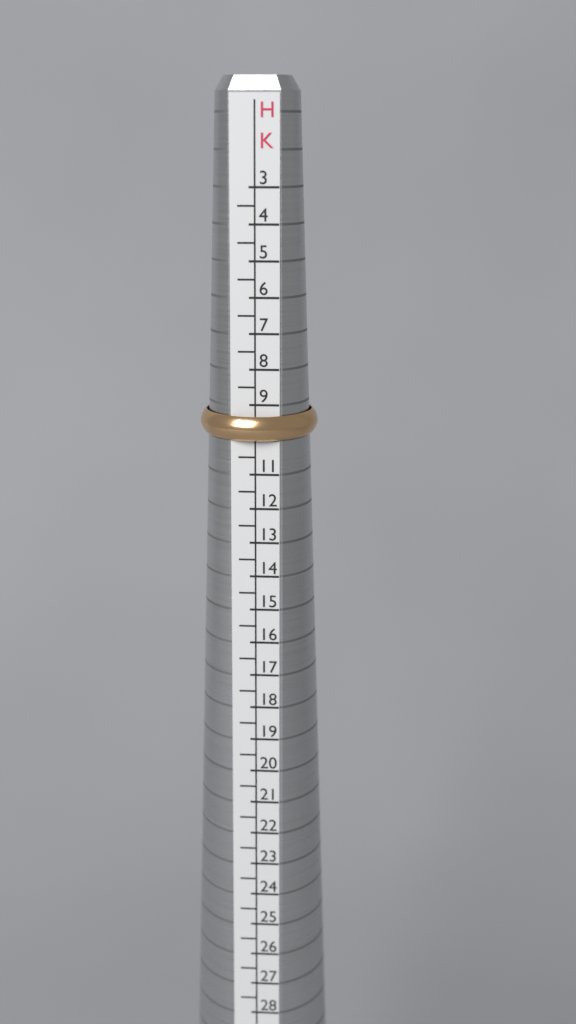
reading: 10.0 HK
